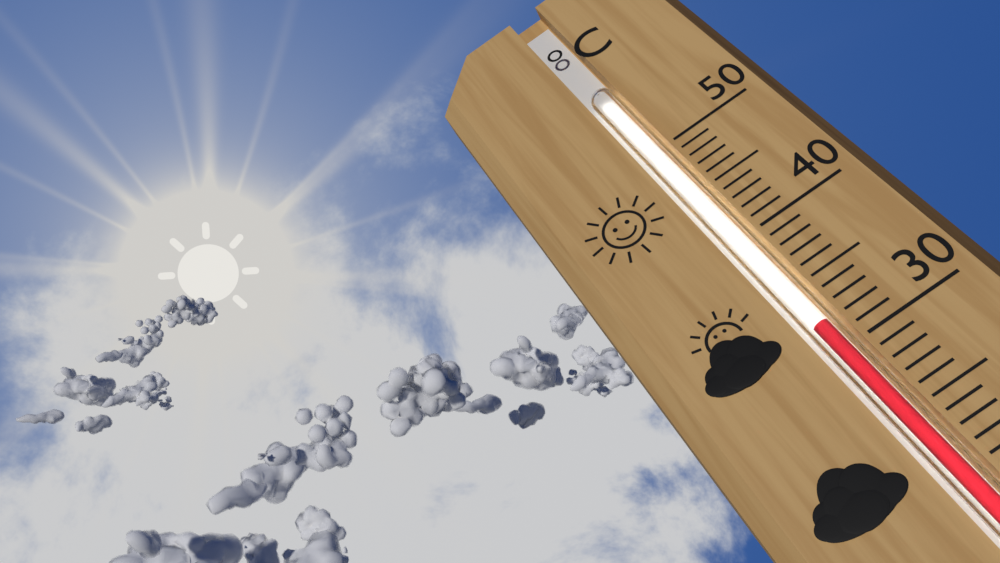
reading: 32 °C
